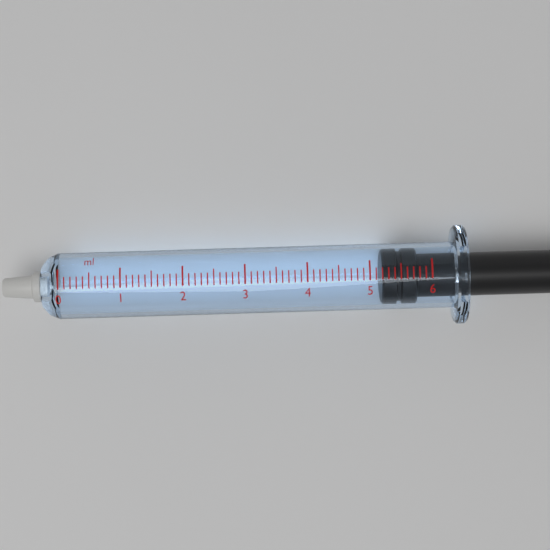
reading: 5.2 ml
